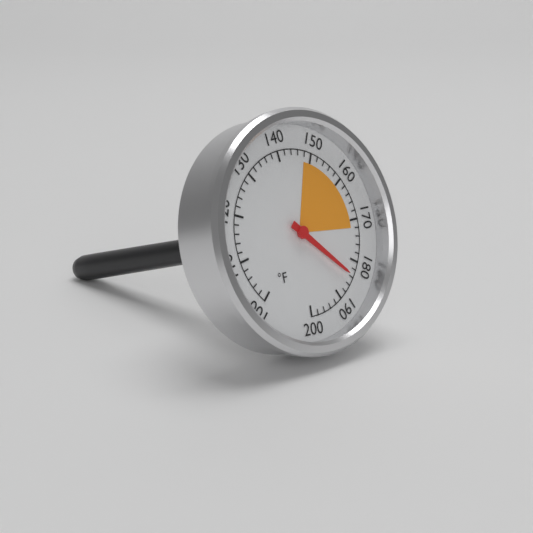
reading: 184 °F
